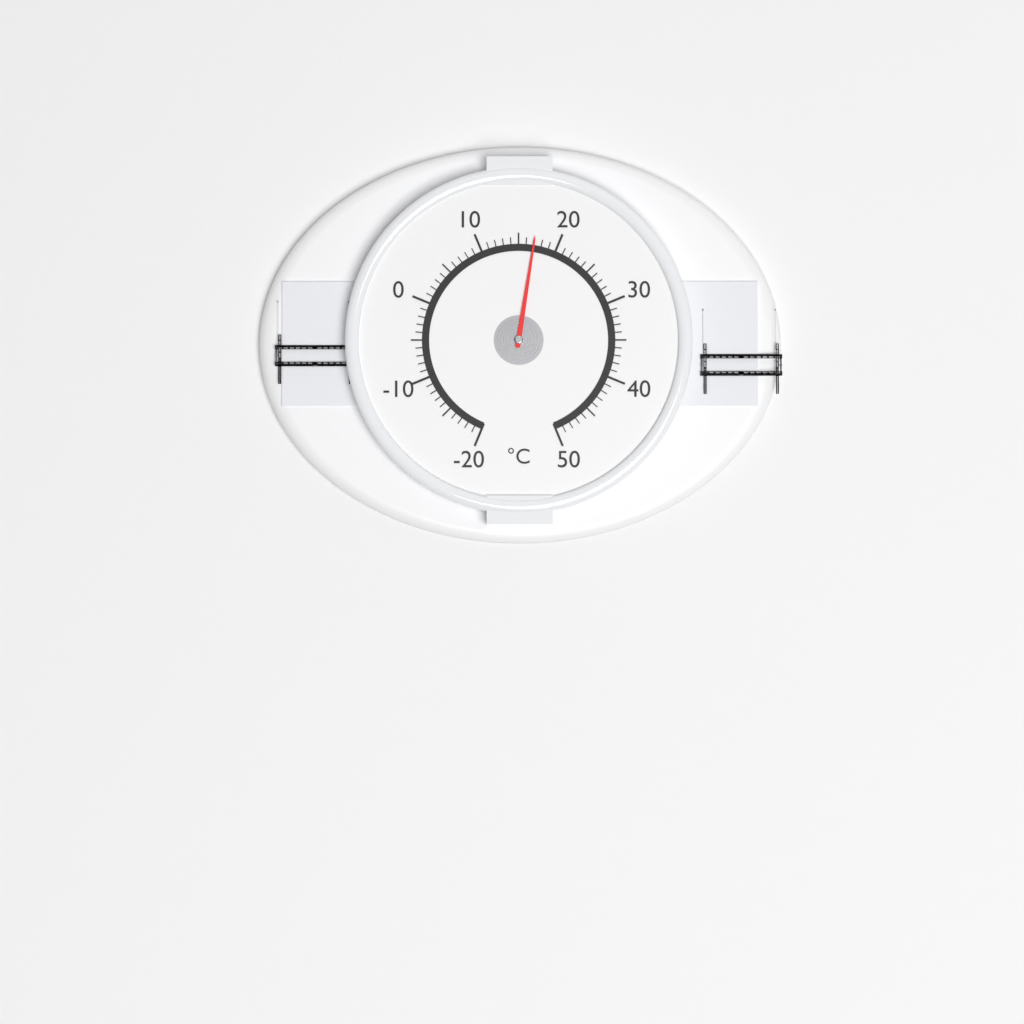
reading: 17 °C
